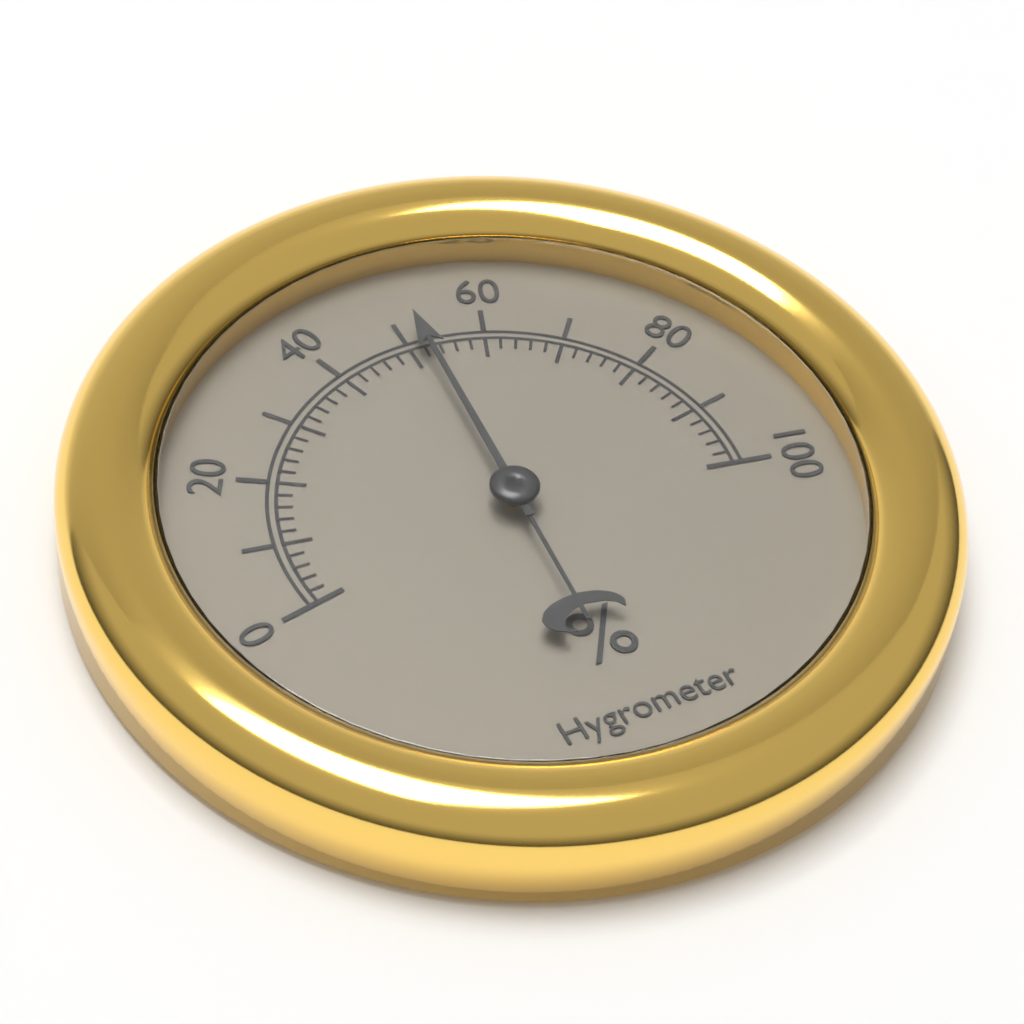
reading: 52 %
